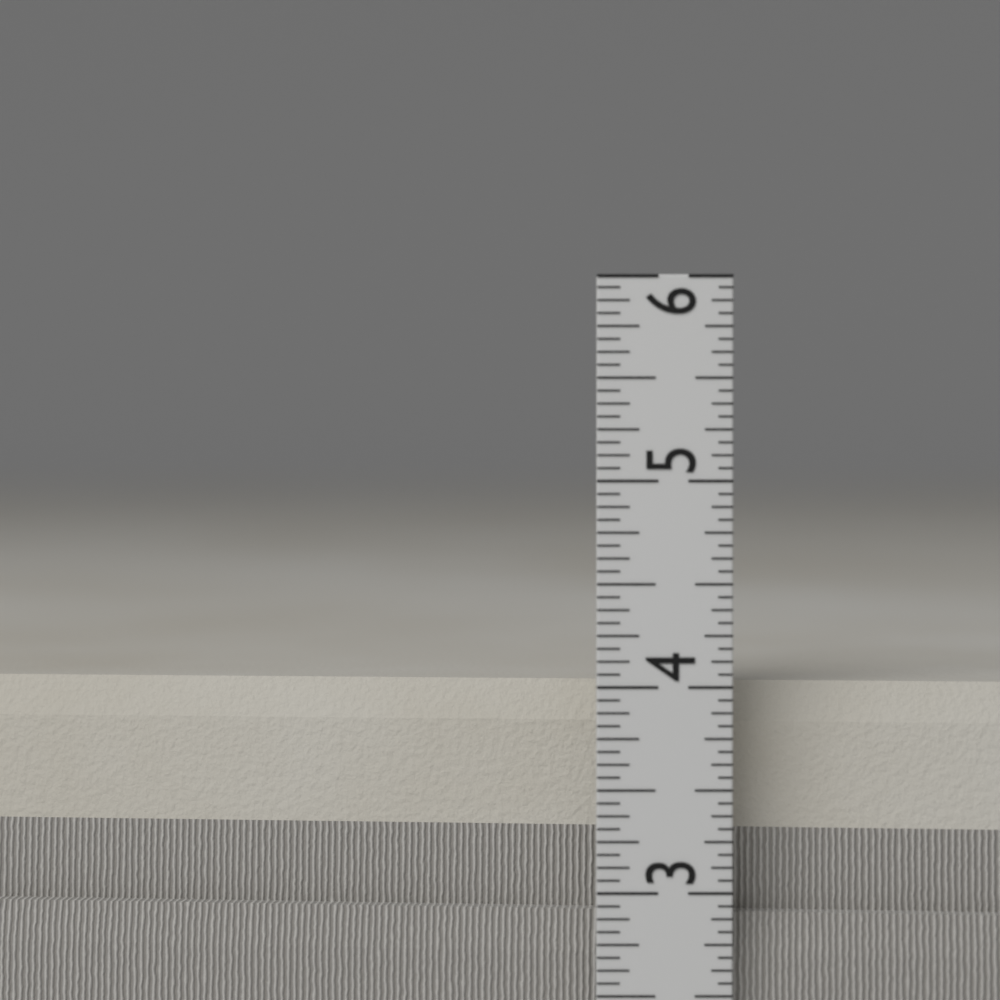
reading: 4.0000 in
